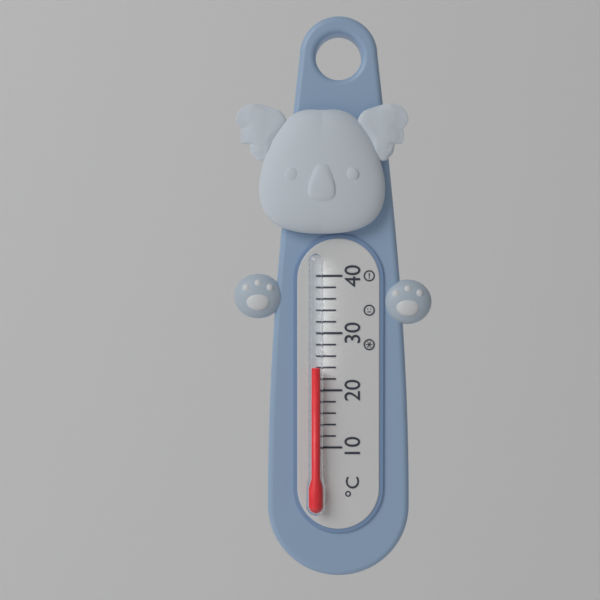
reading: 24 °C
